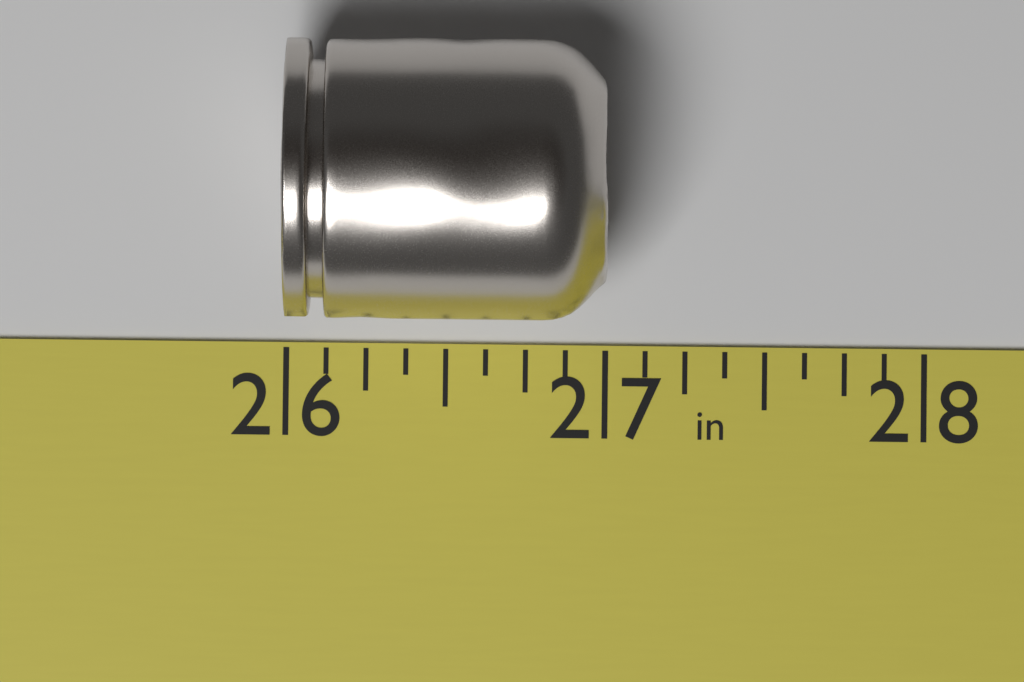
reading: 27.000 in
